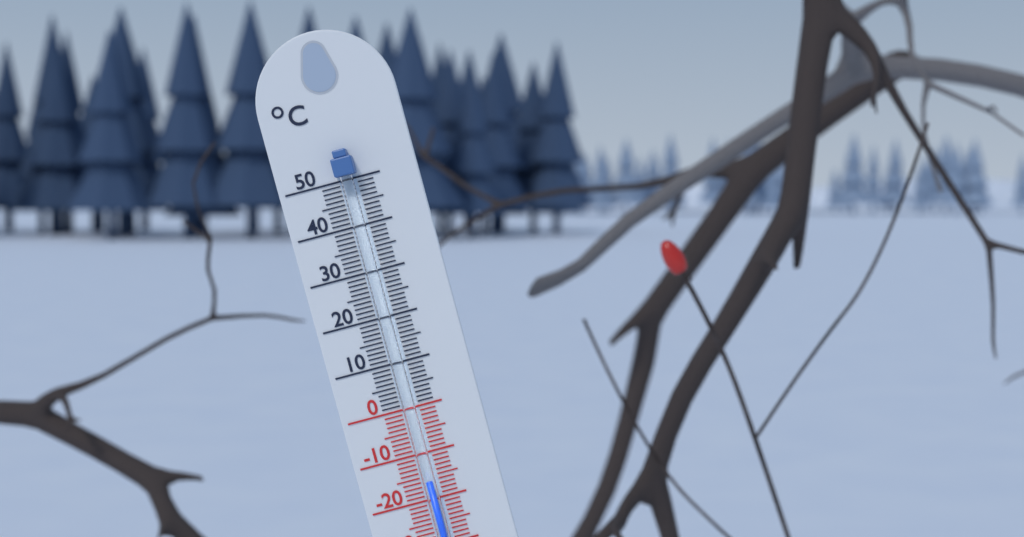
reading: -16 °C
